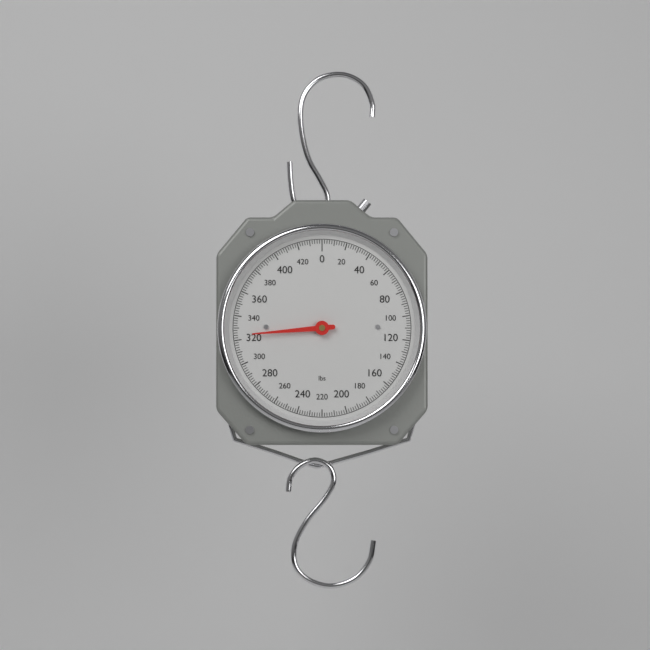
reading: 324 lbs
